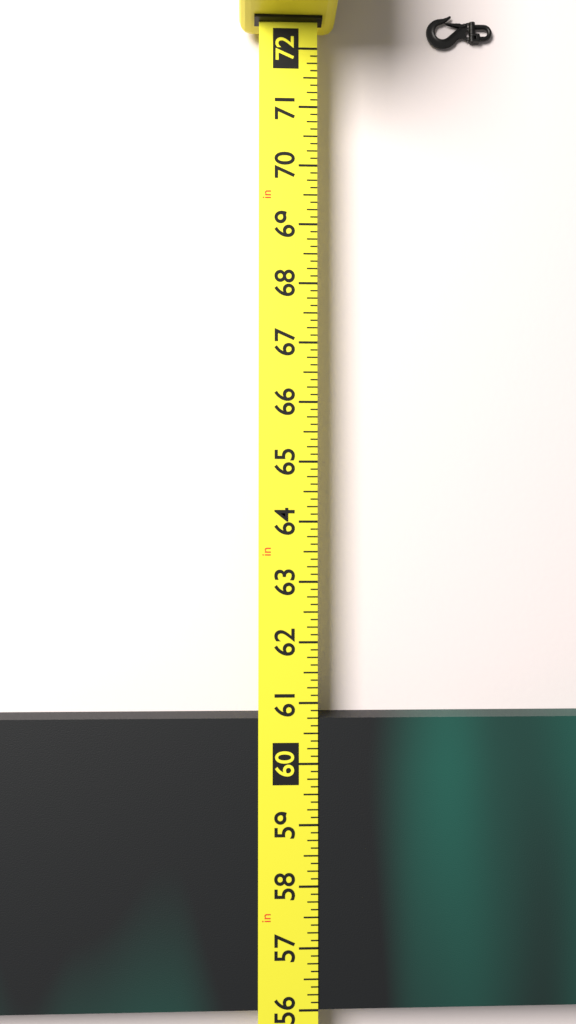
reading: 60.750 in
